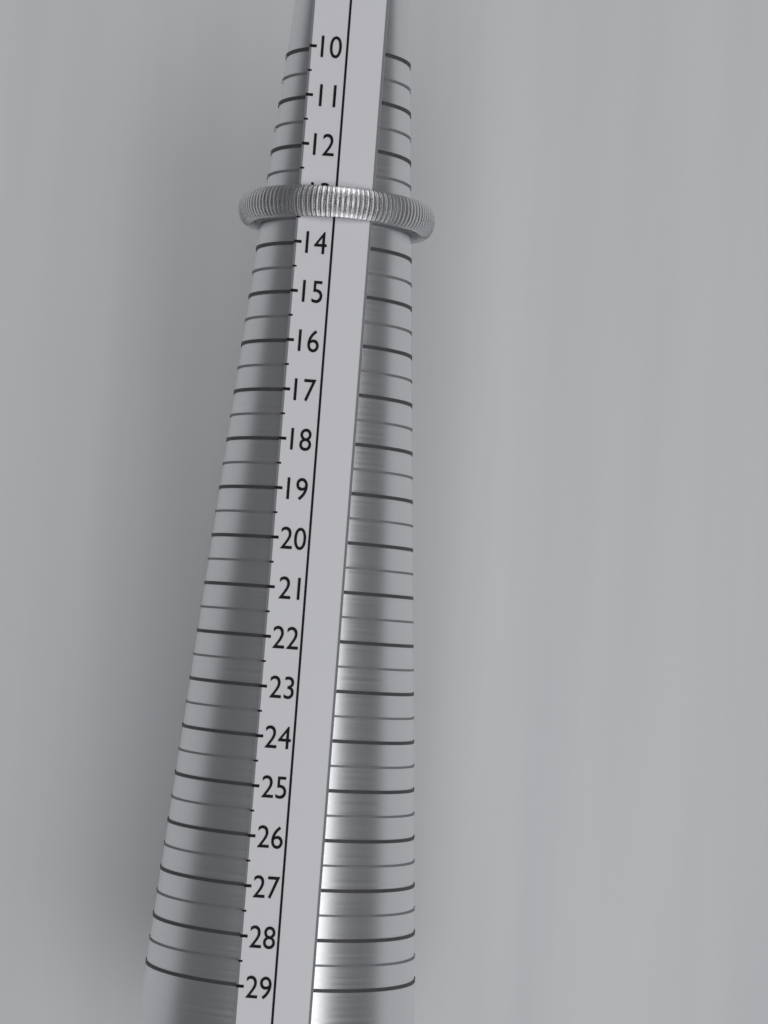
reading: 13.5 (no unit)
